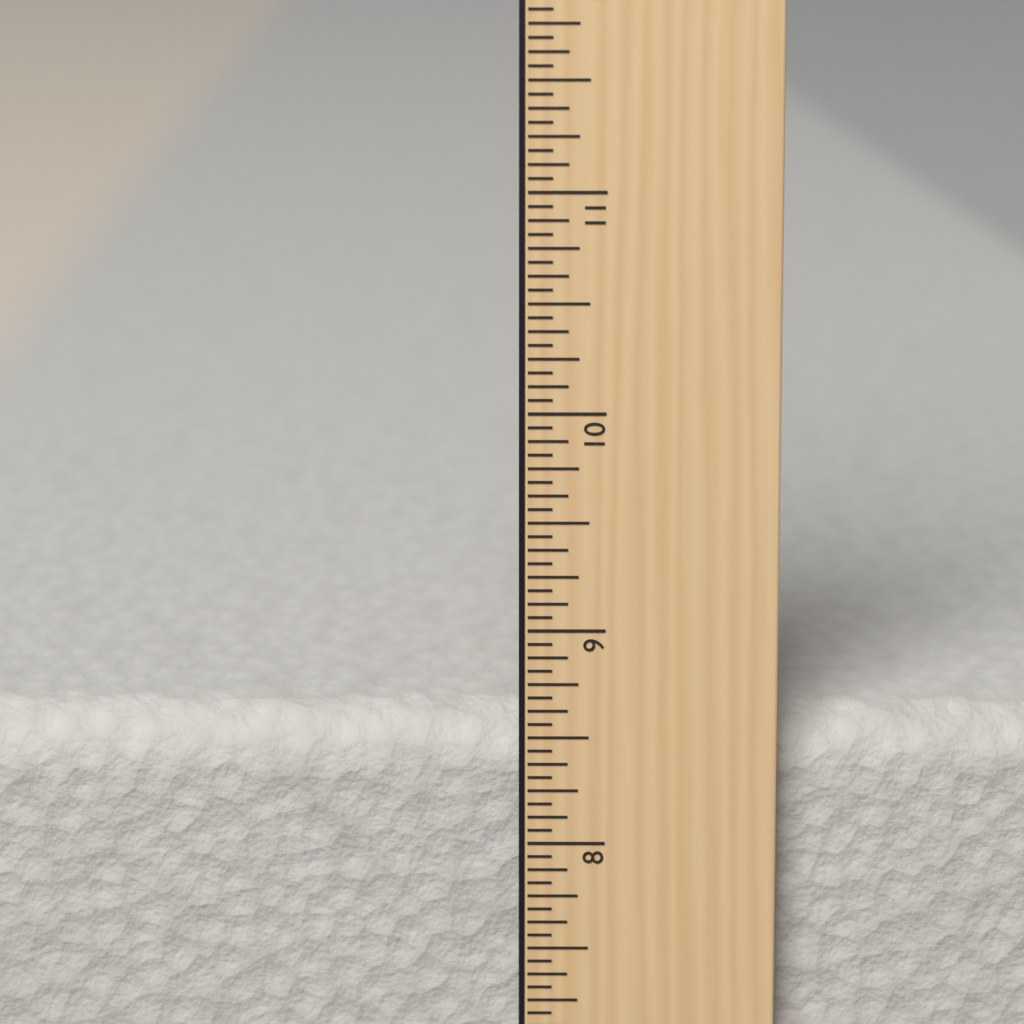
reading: 8.5625 in
